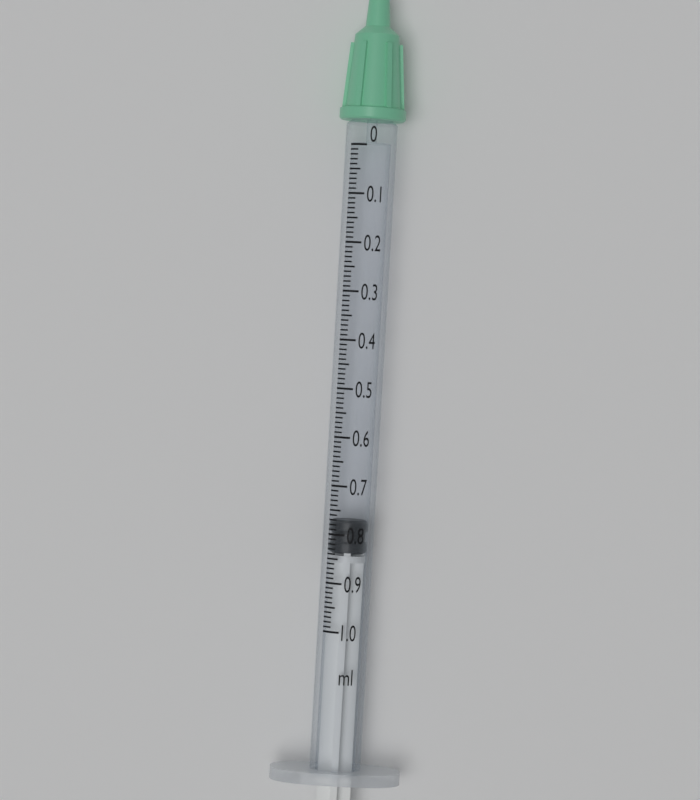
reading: 0.77 ml
